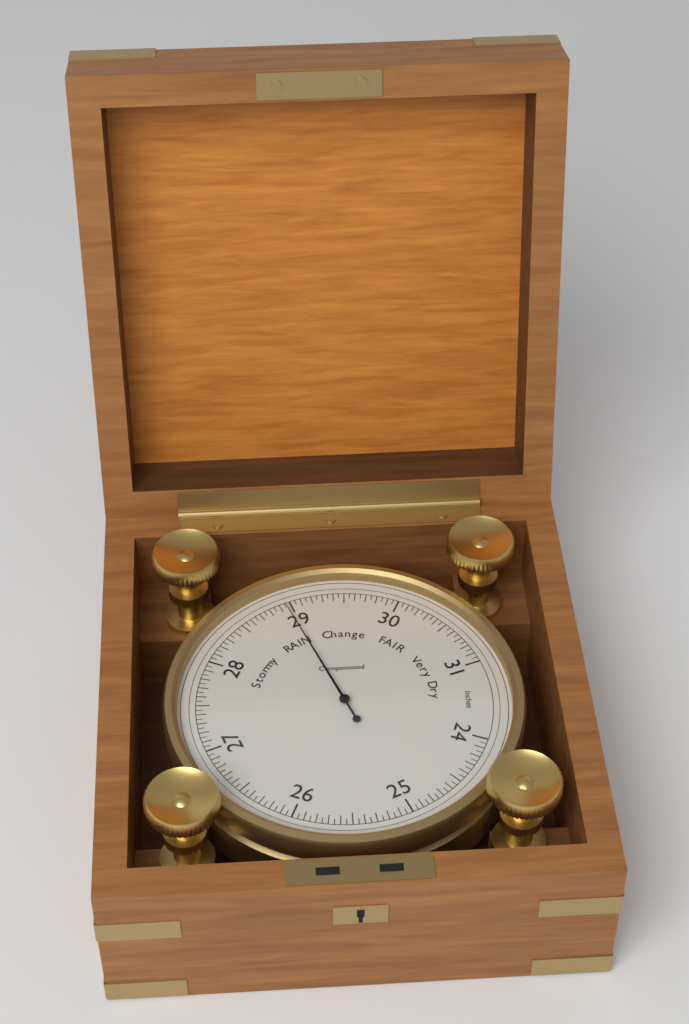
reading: 28.95 inHg
